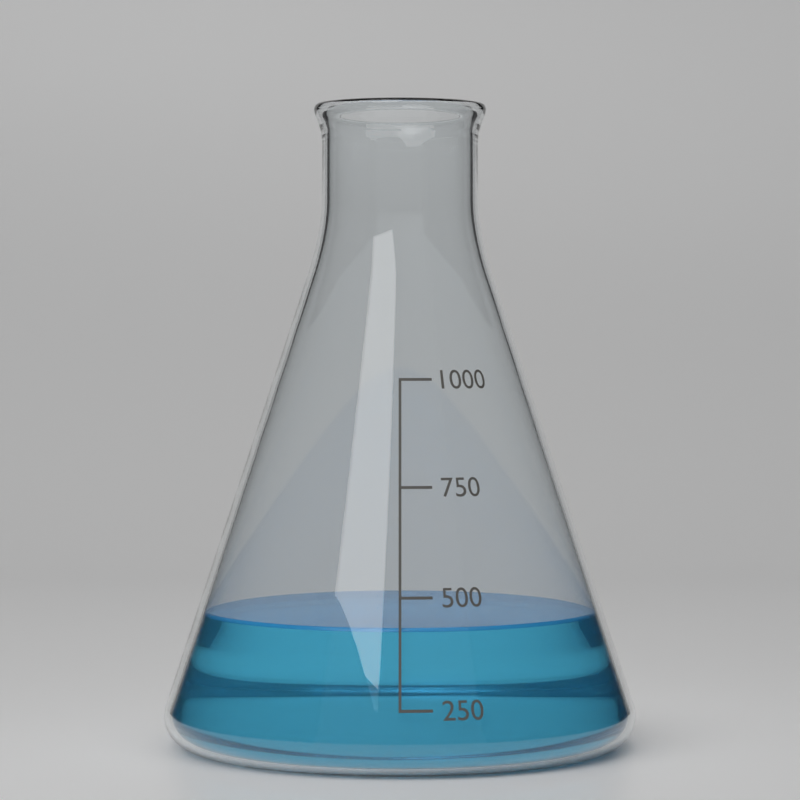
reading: 430 (no unit)
